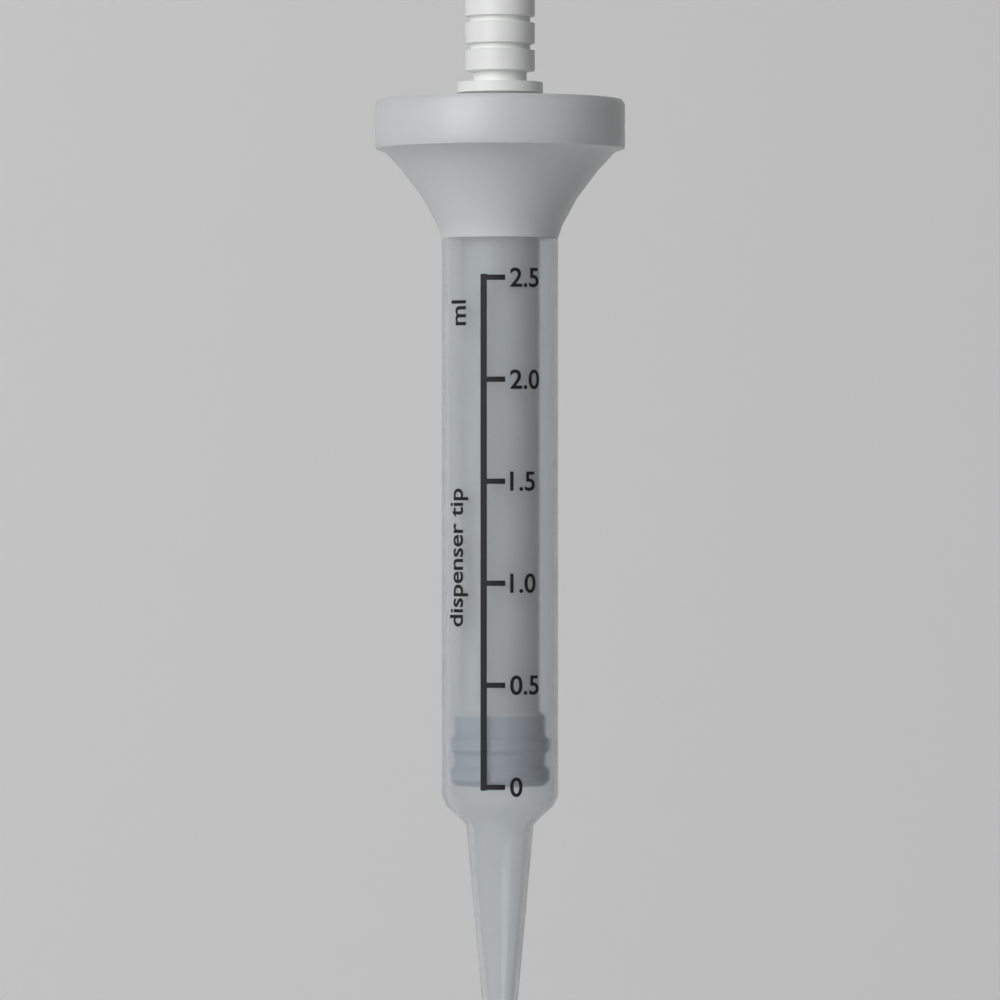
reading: 0.0 ml
